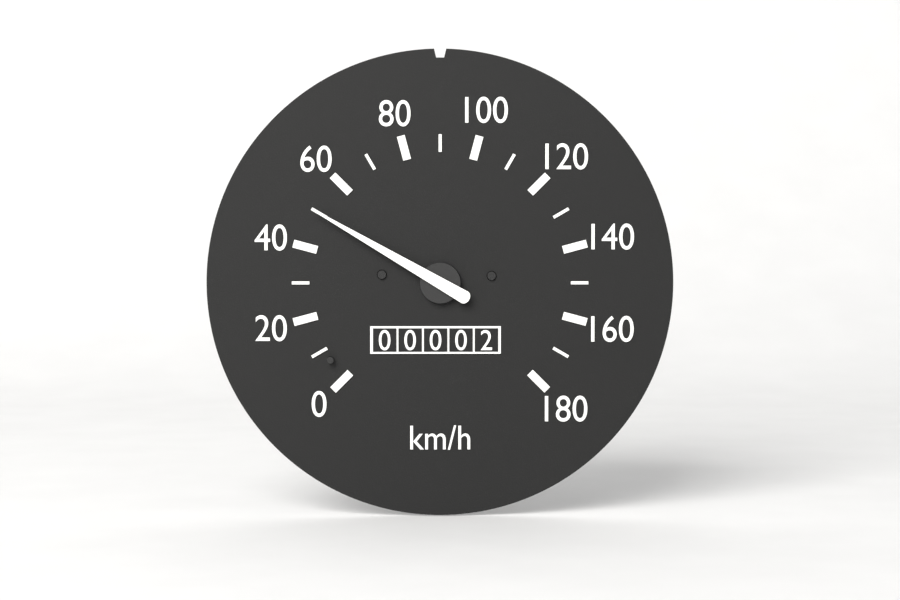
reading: 50 km/h
